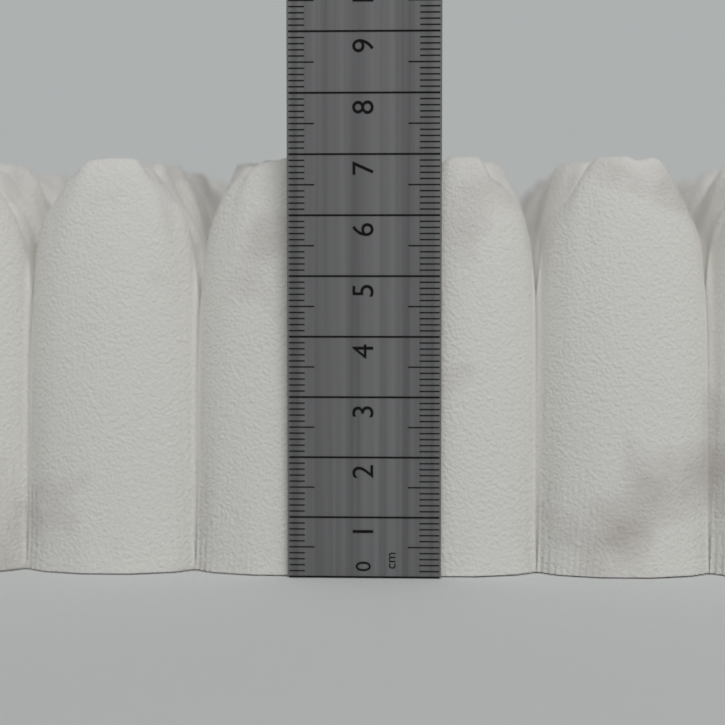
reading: 7.0 cm
